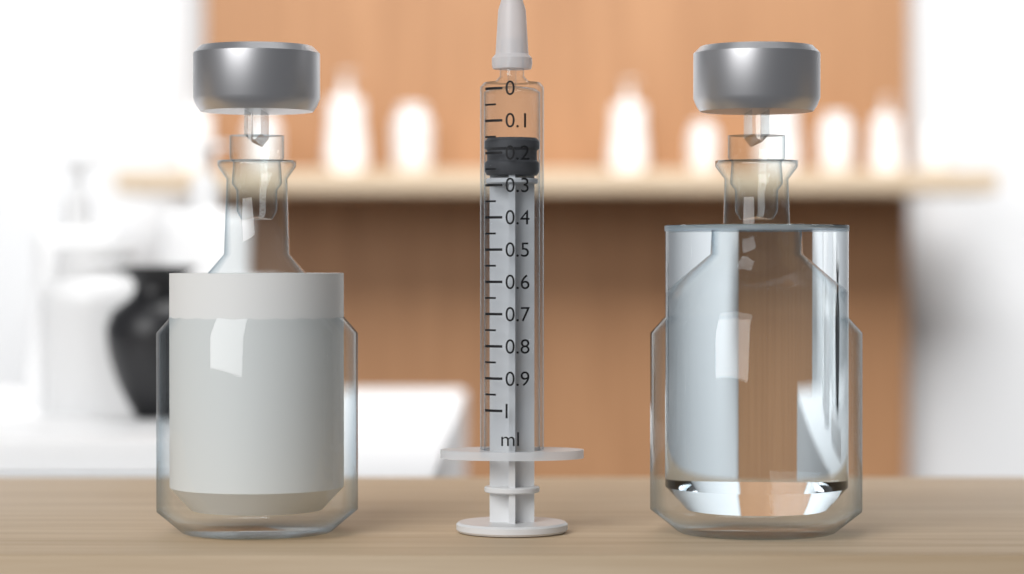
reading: 0.15 ml
